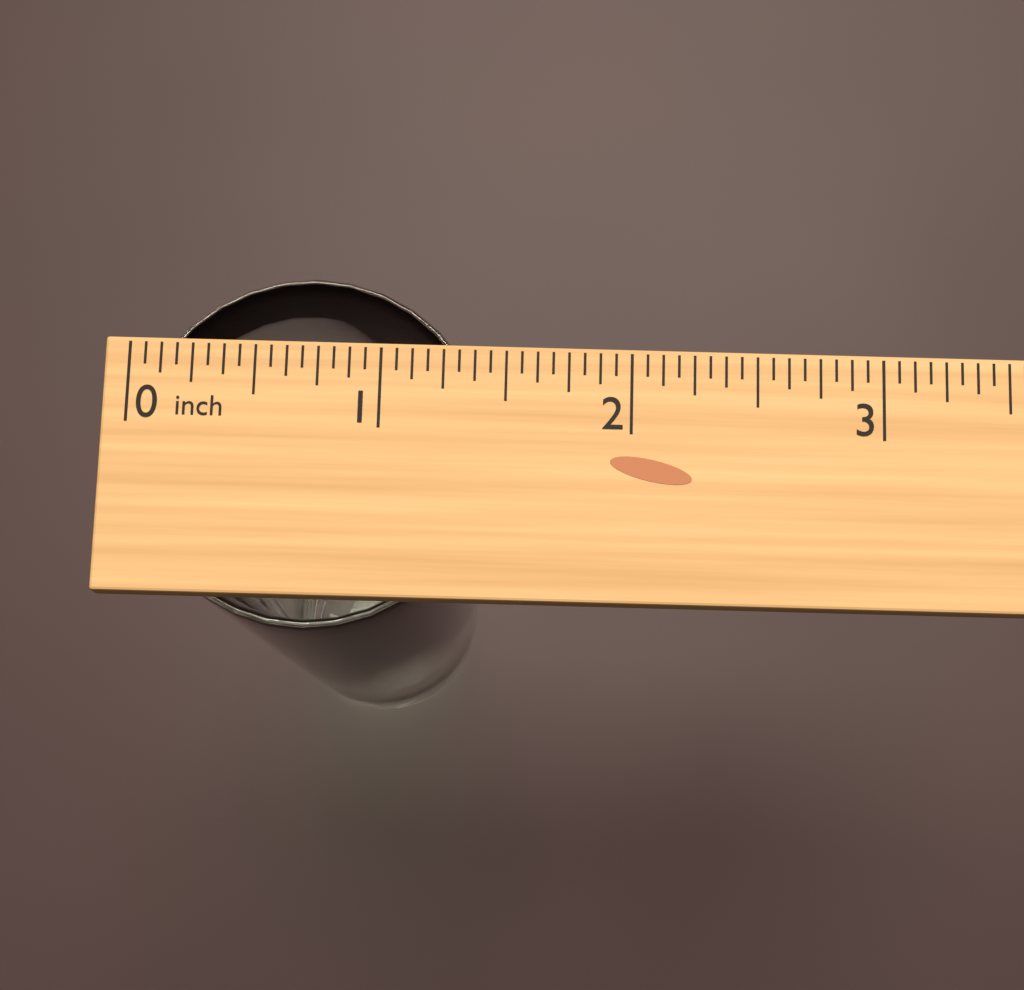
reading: 1.4375 inch
